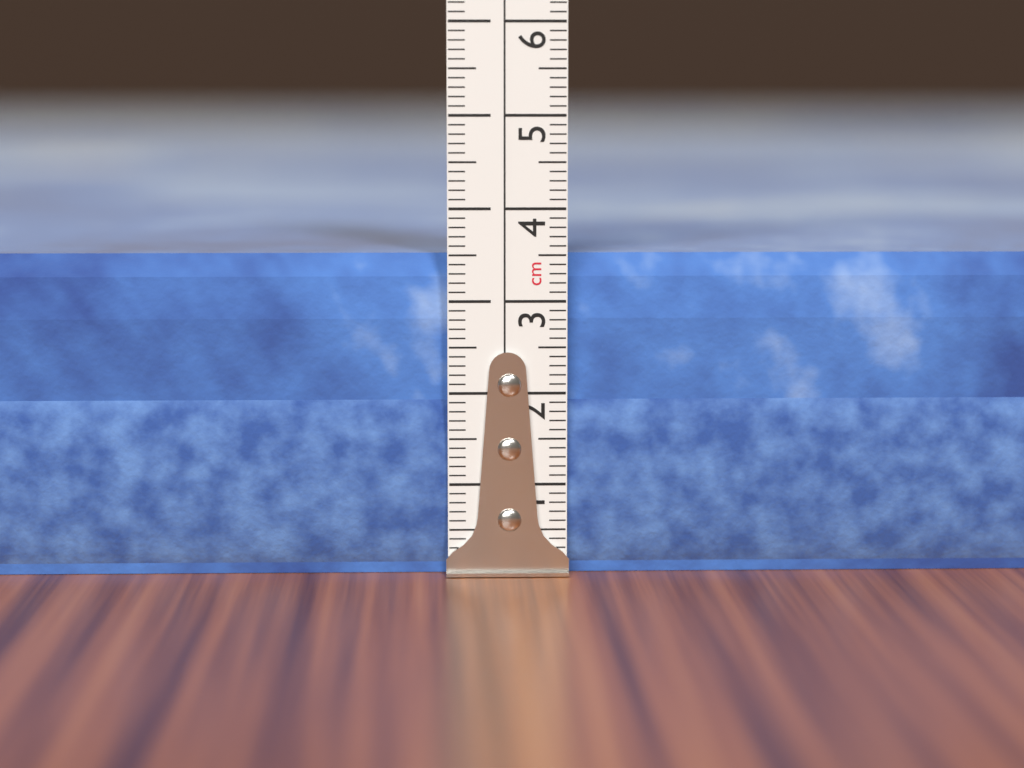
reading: 3.5 cm
